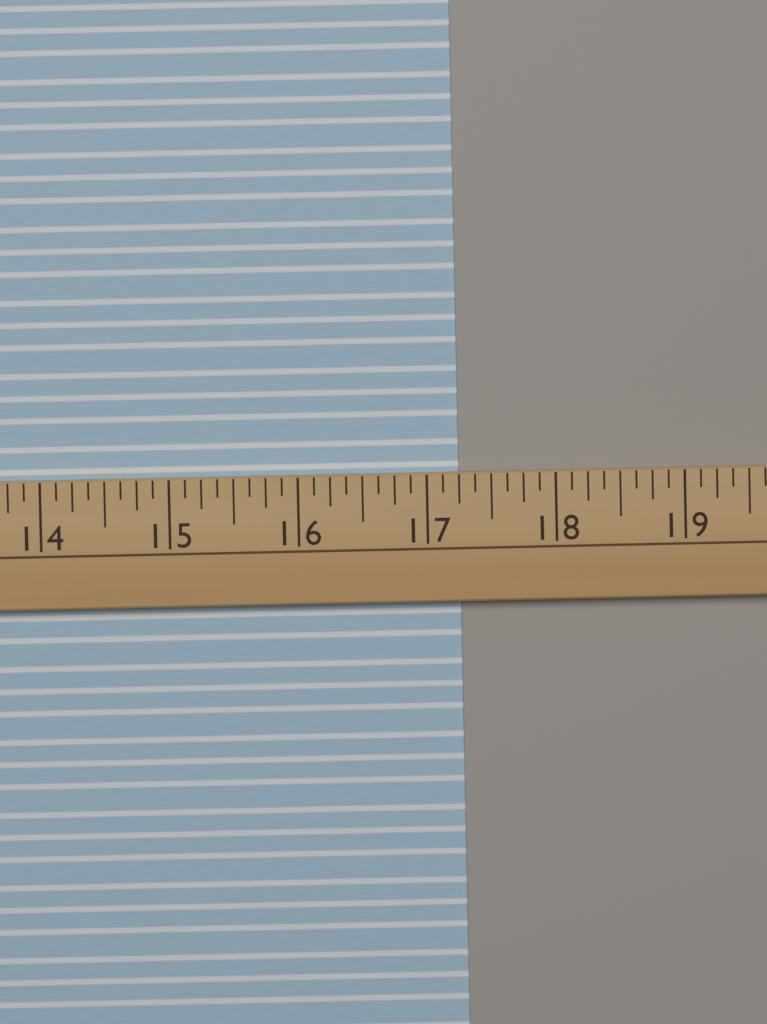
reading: 17.250 (no unit)
